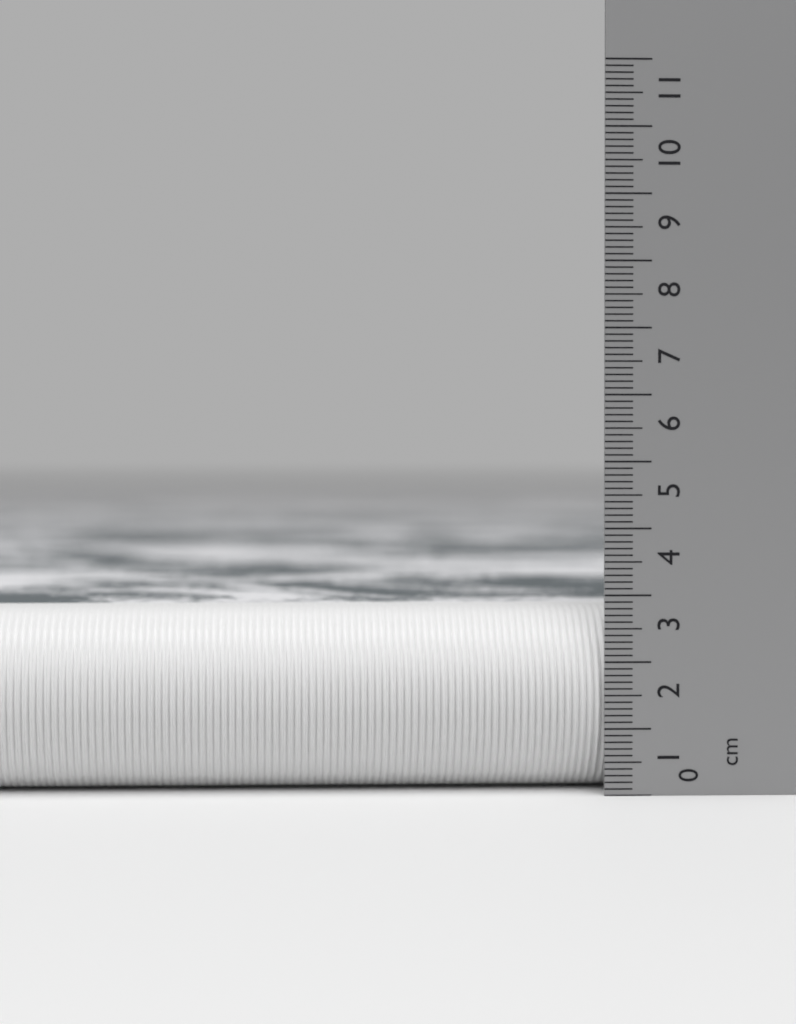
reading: 2.8 cm
